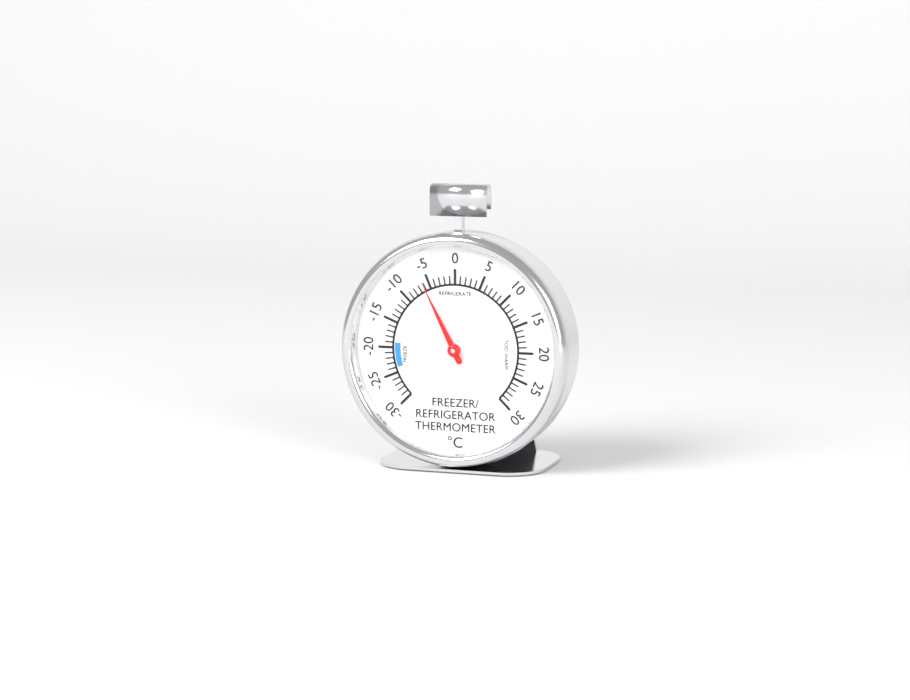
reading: -6 °C
